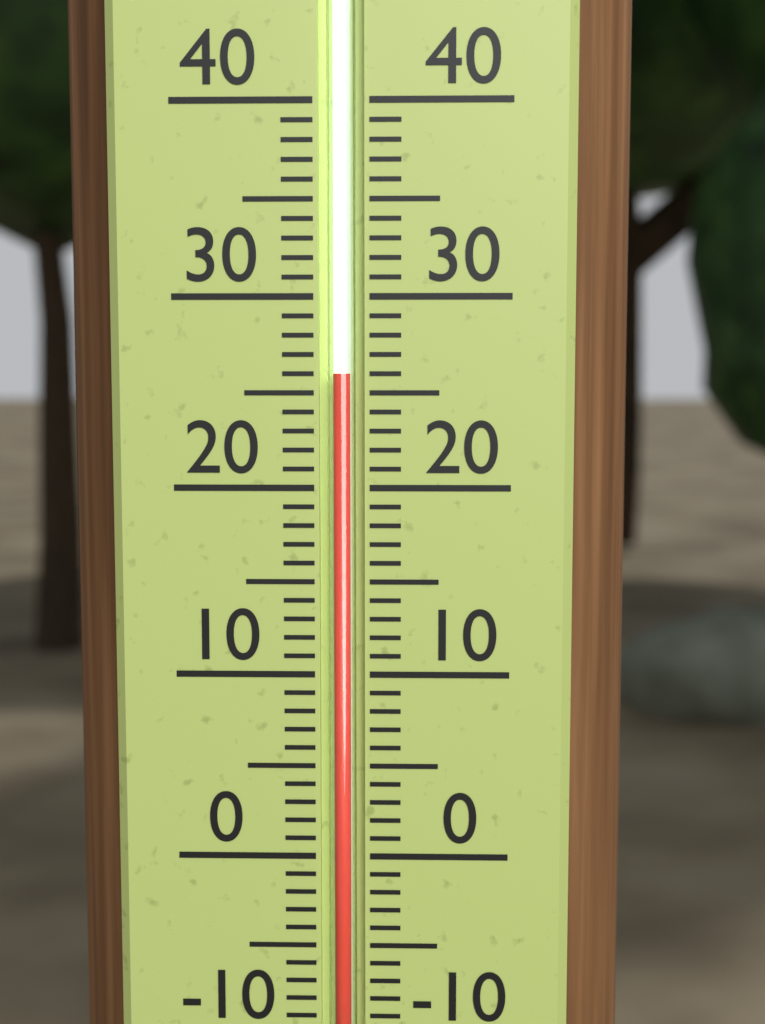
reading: 26 (no unit)
